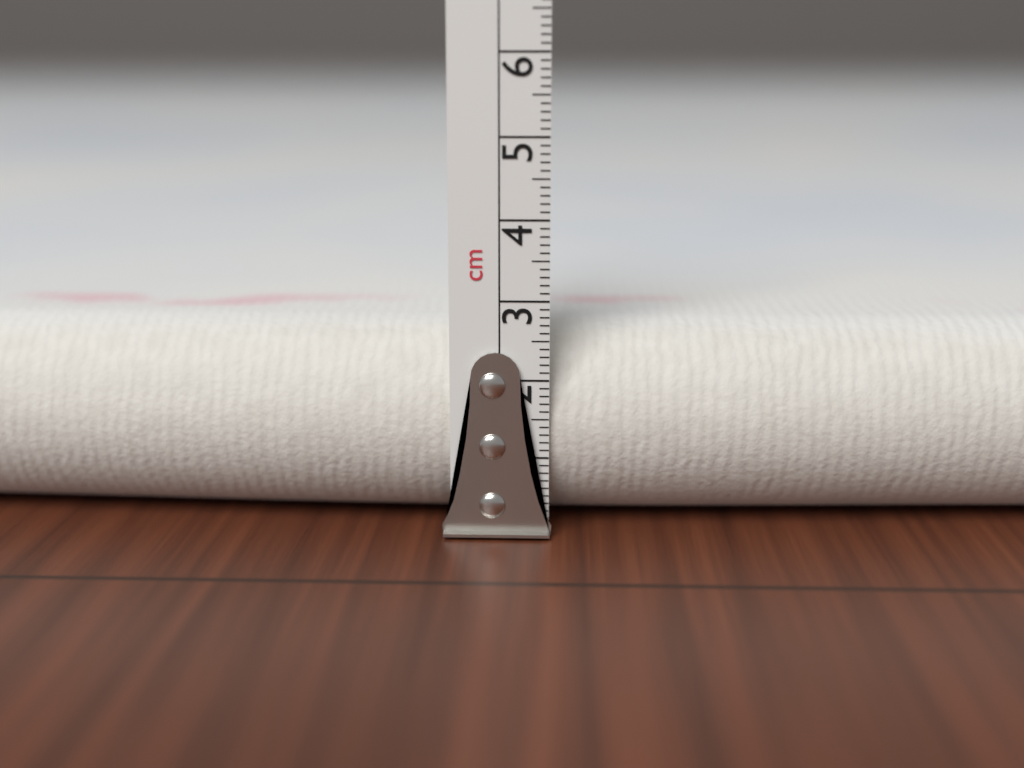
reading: 2.6 cm
